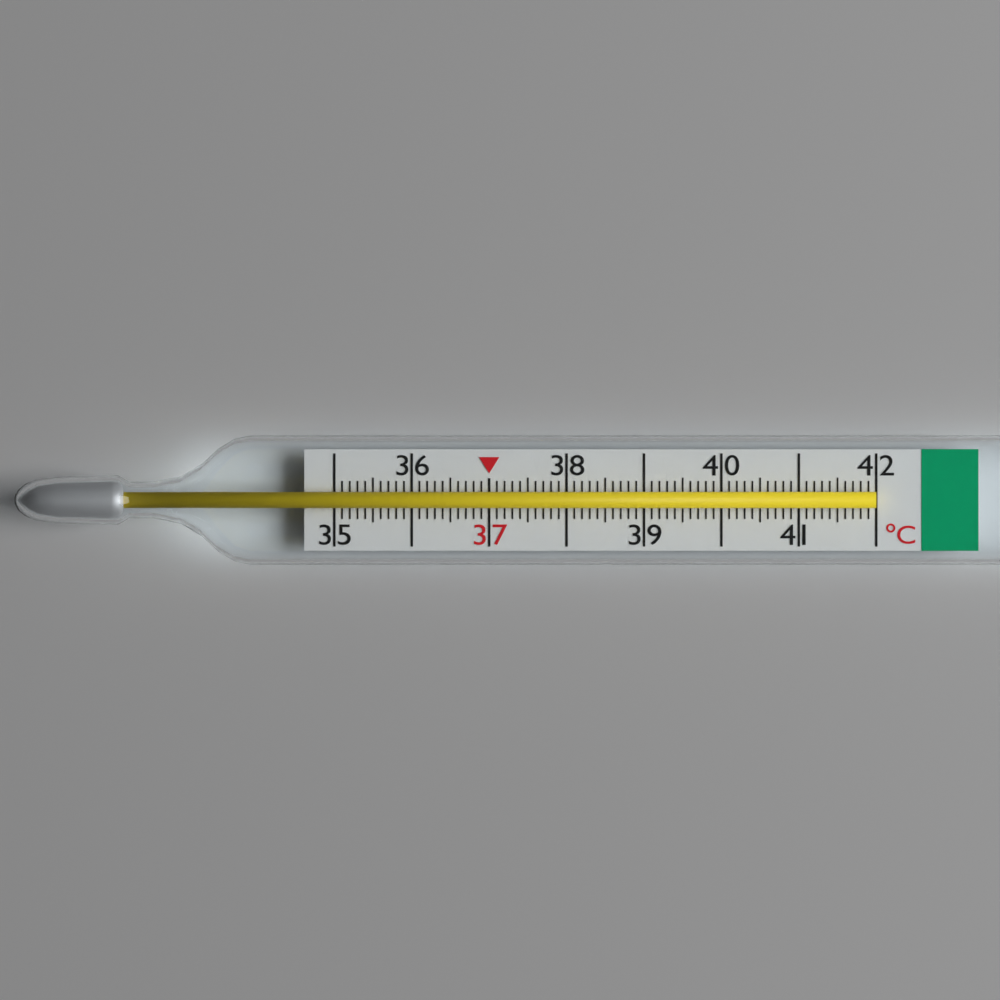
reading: 42.0 °C
